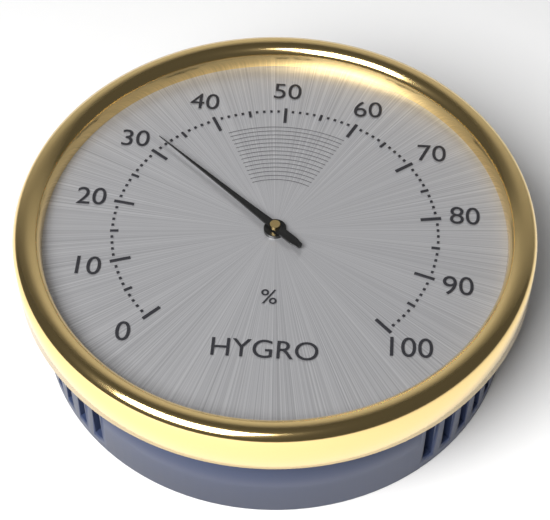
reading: 32 %
